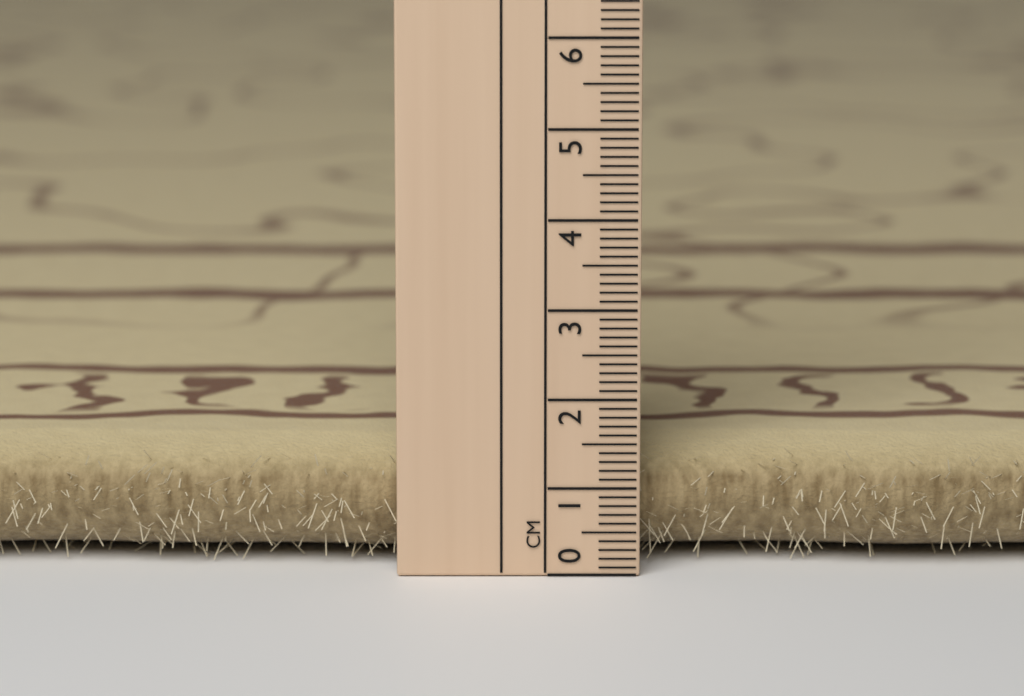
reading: 1.4 cm
